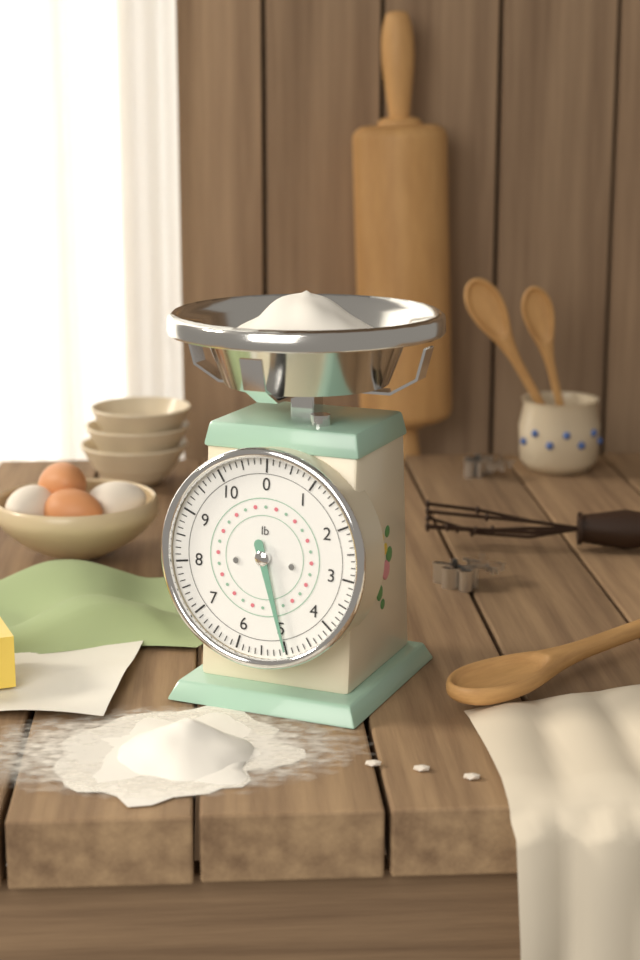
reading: 5.000 lb
